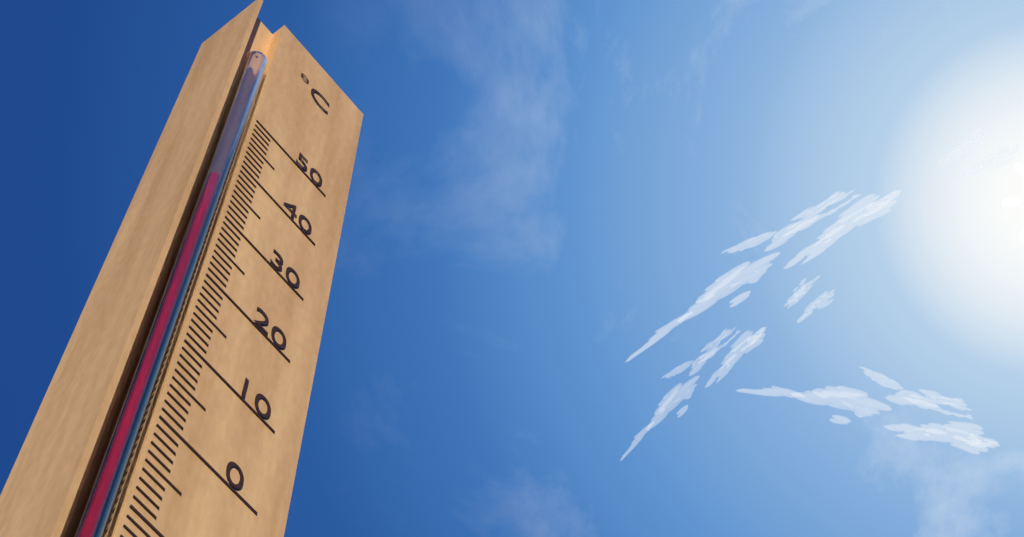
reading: 34 °C
